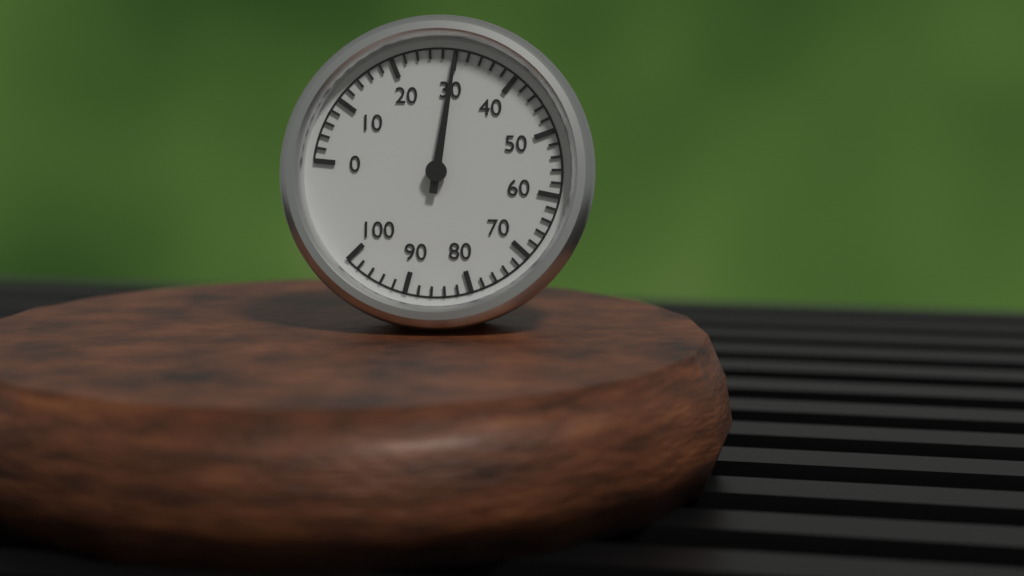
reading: 30 (no unit)
